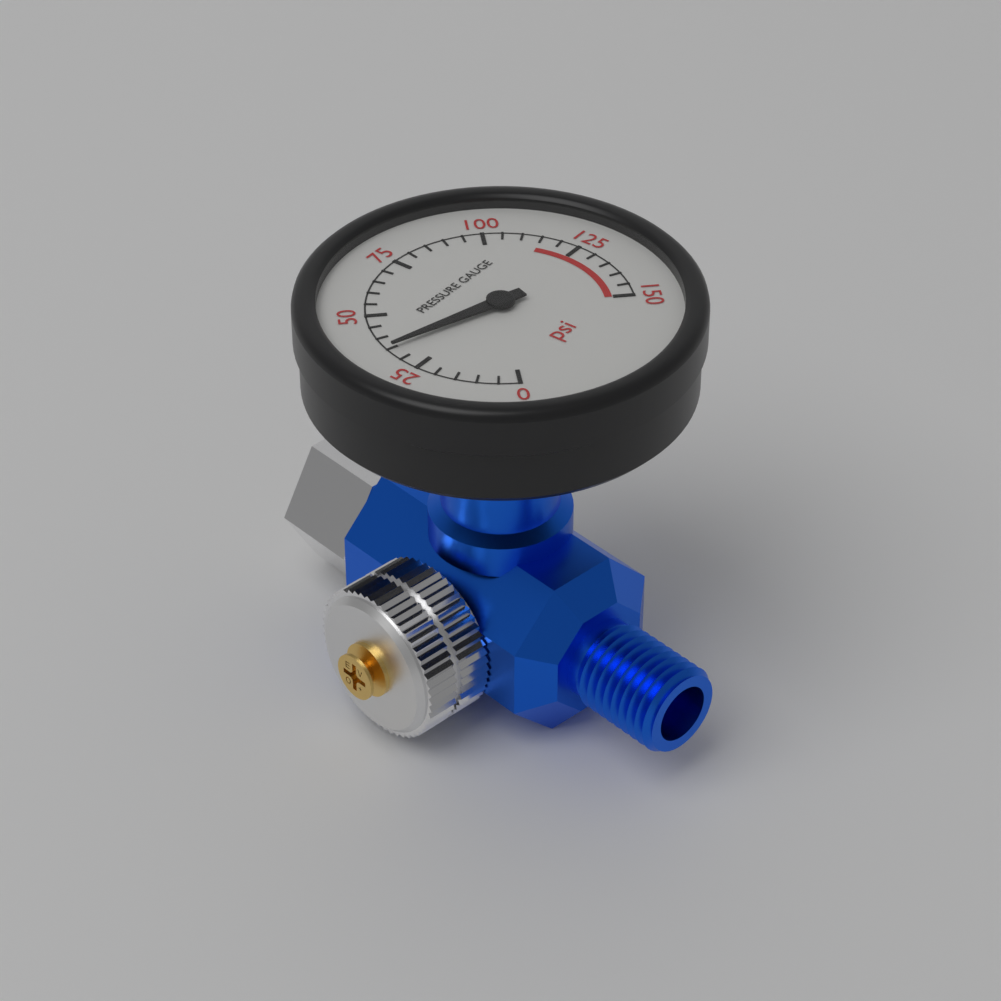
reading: 35 psi
